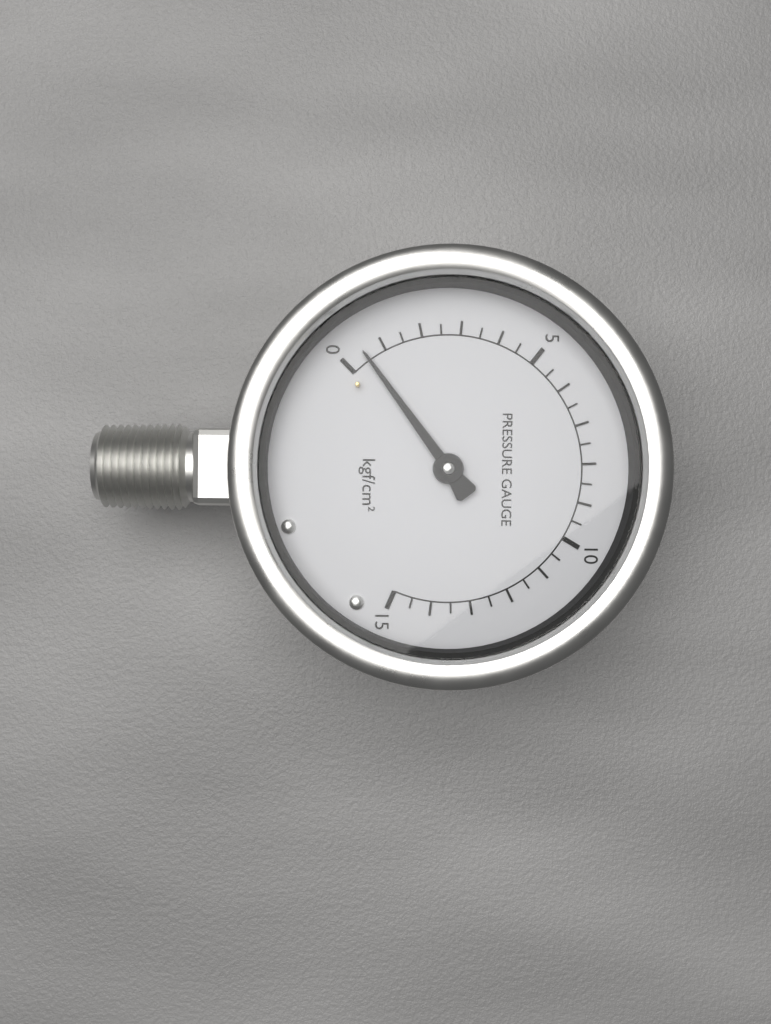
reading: 0.5 kgf/cm²
